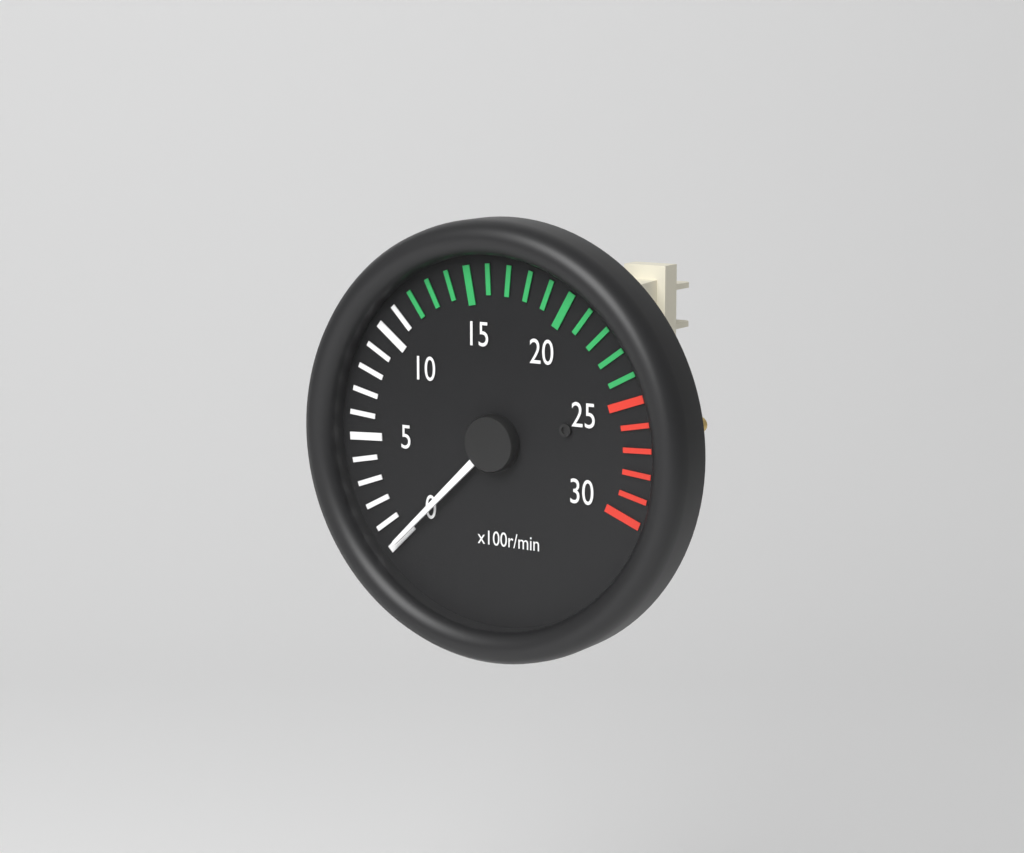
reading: 0 r/min
